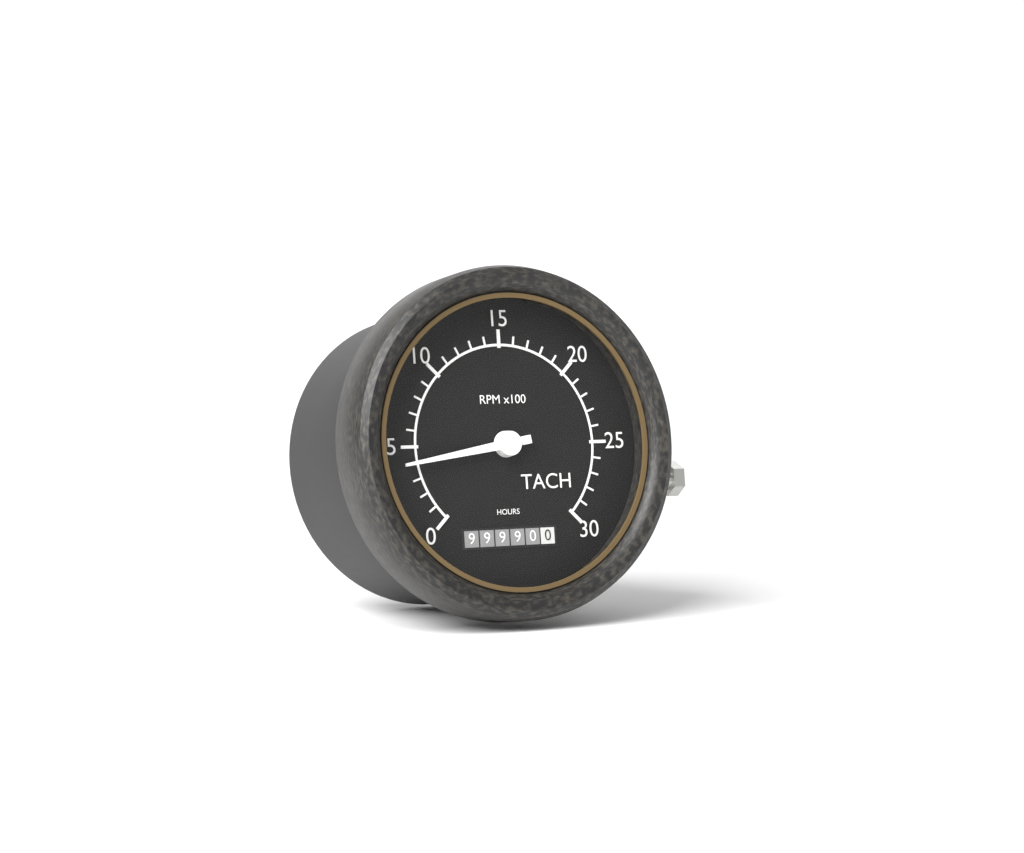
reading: 400 RPM
